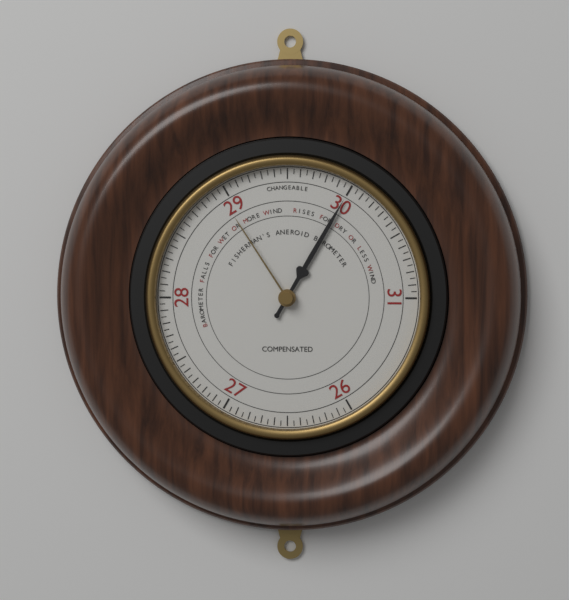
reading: 30.00 (no unit)
